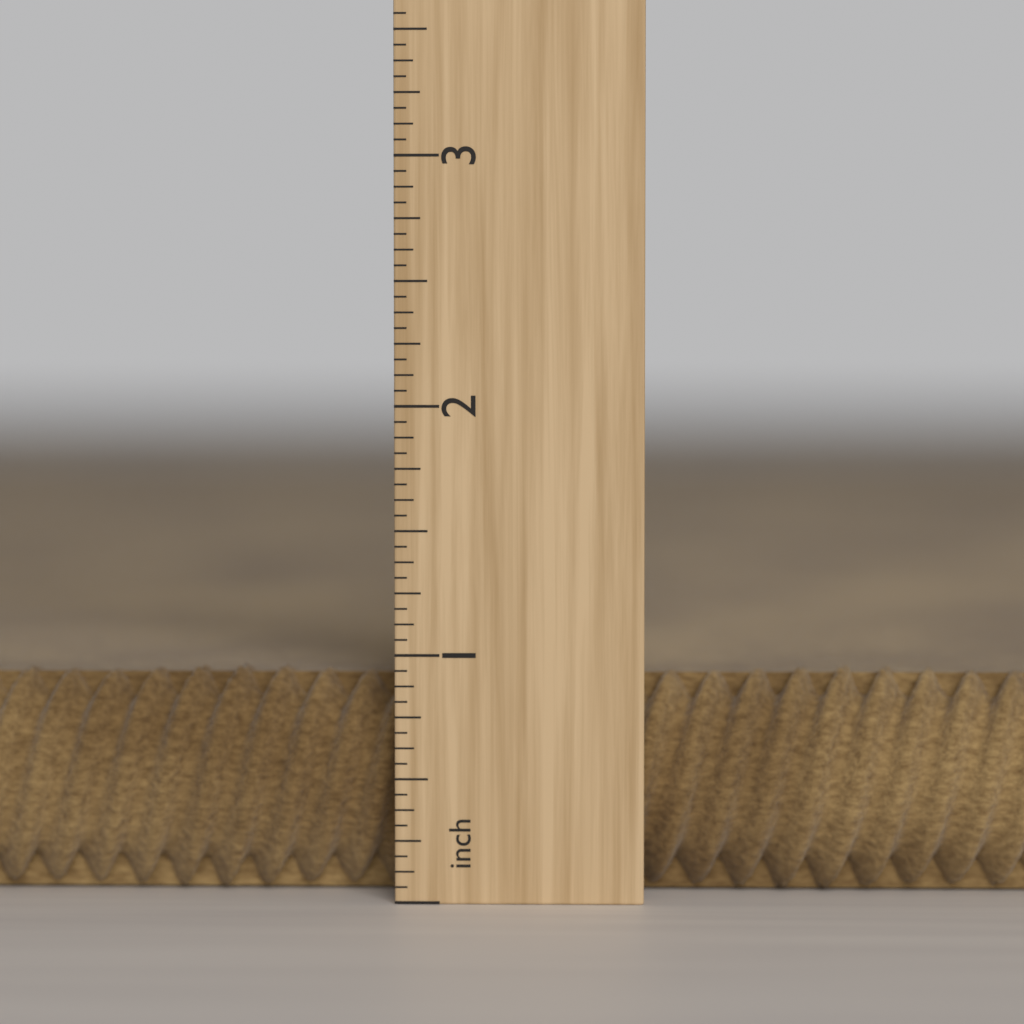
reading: 0.9375 inch
